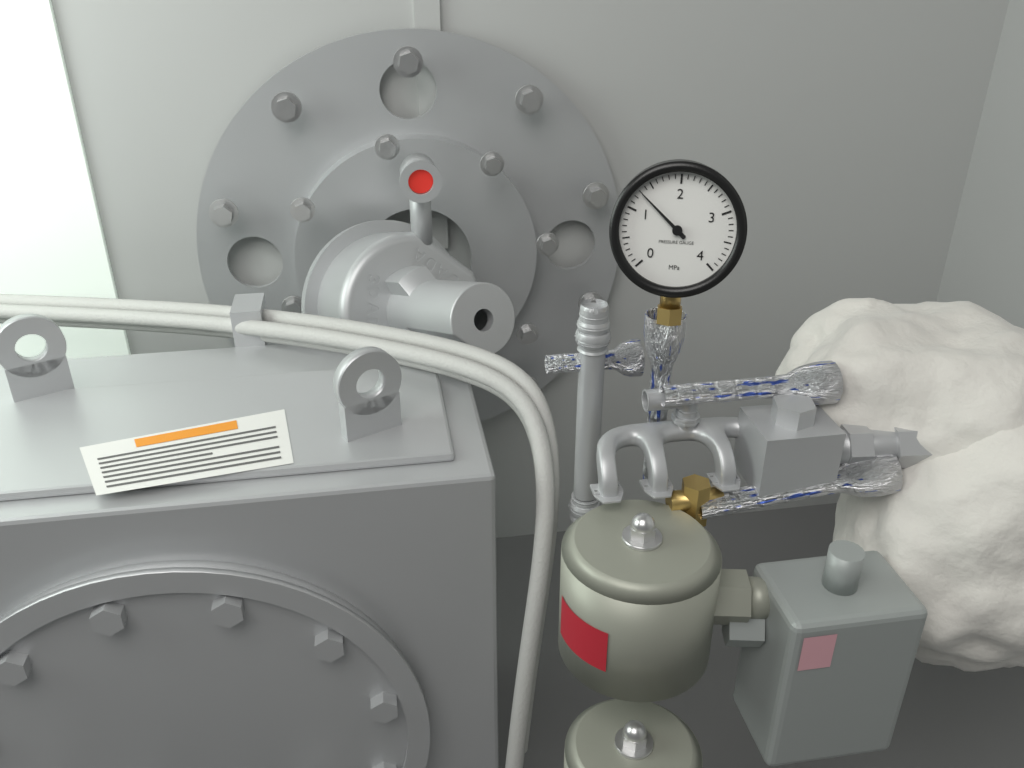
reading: 1.3 MPa
